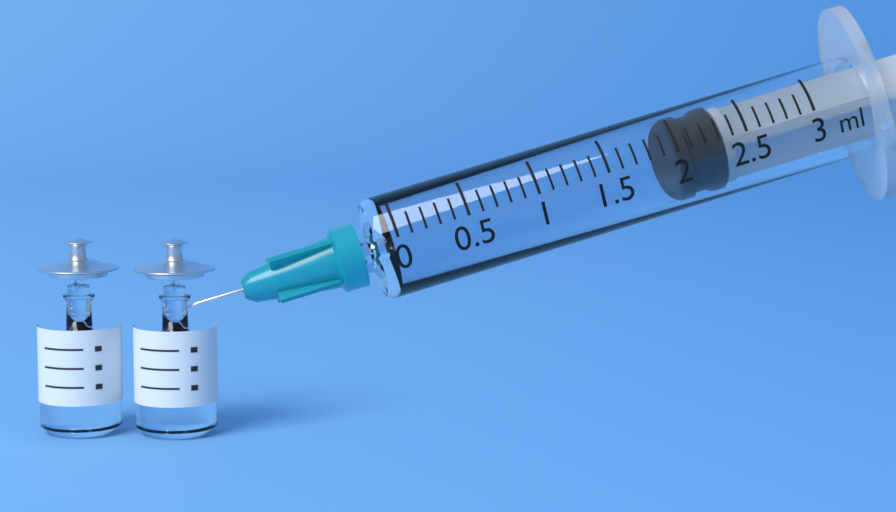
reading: 2.0 ml
